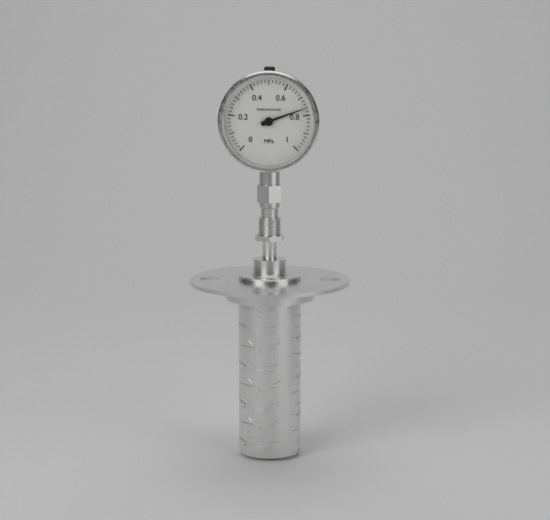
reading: 0.76 MPa
